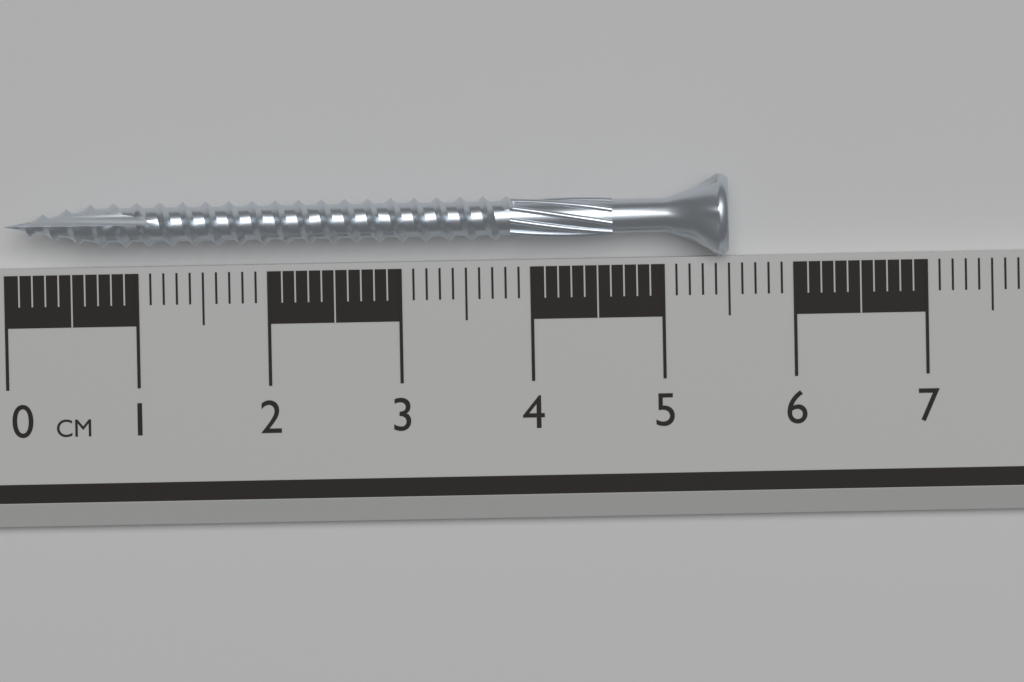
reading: 5.5 cm
